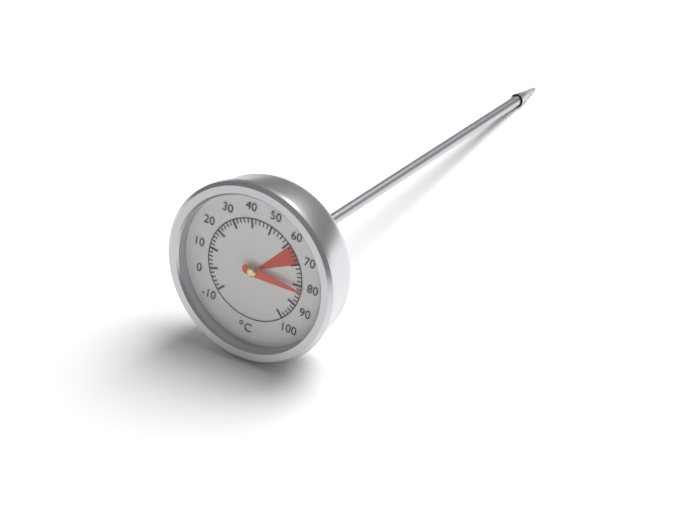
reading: 82 °C
